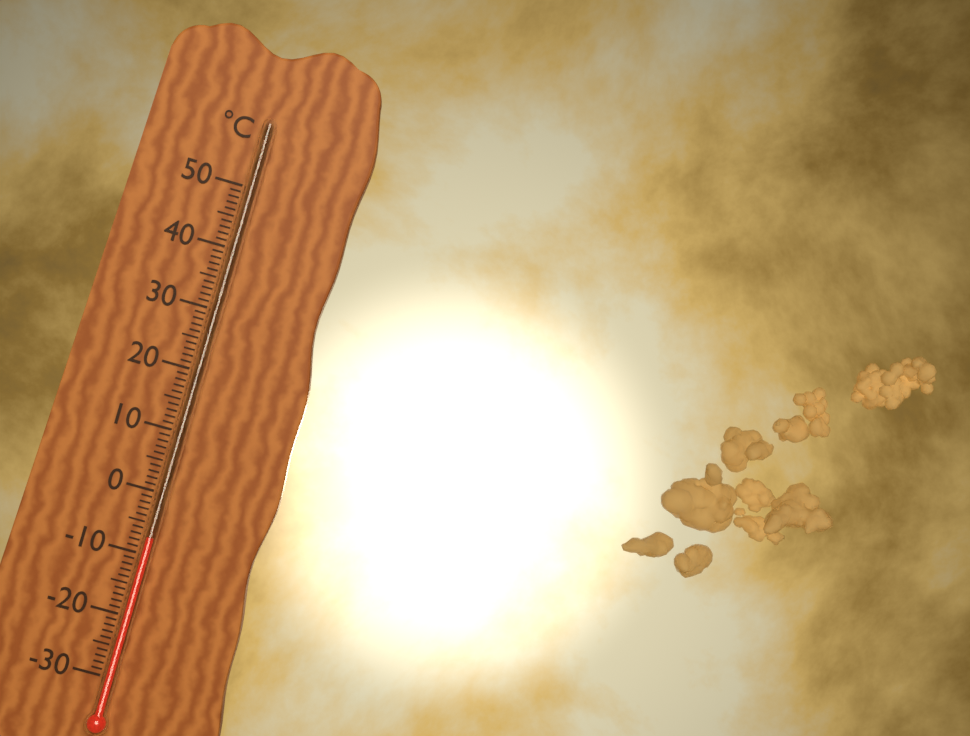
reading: -7 °C
